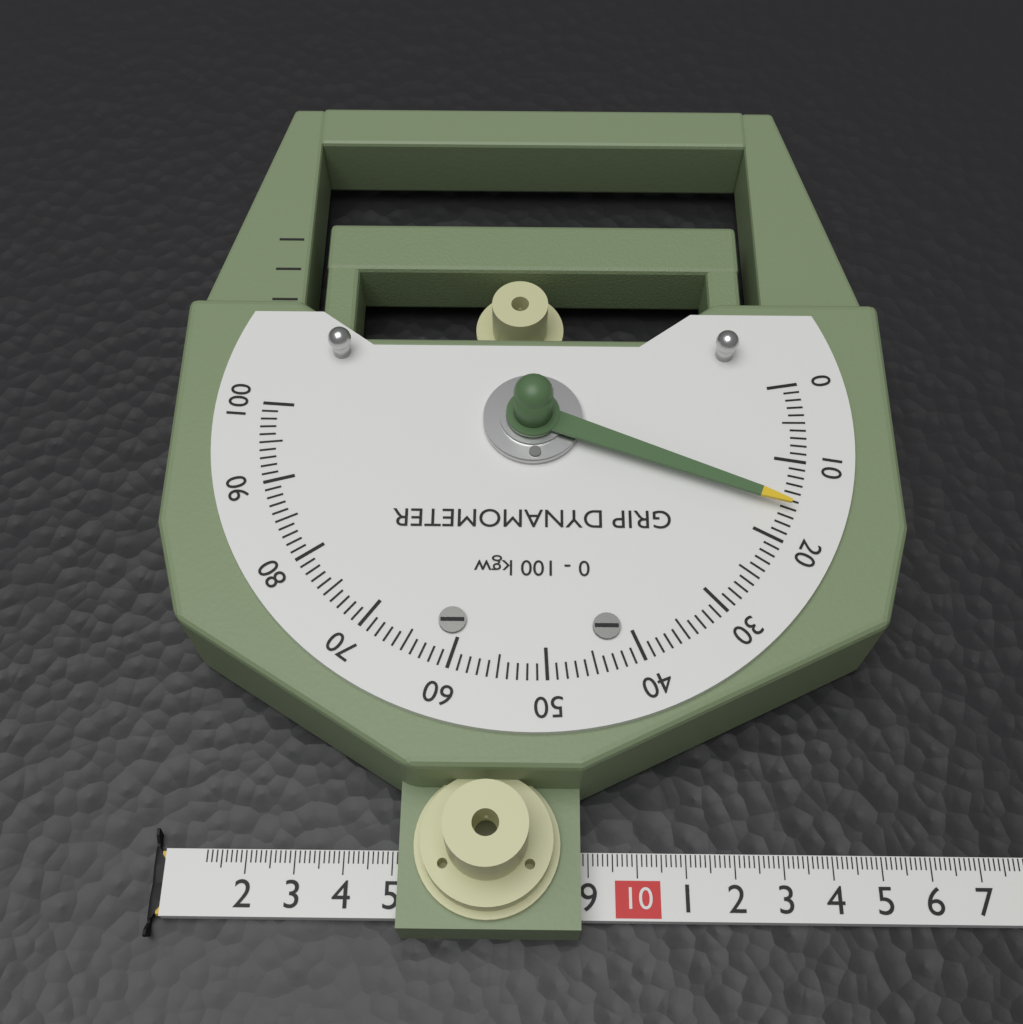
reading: 16 kgw
